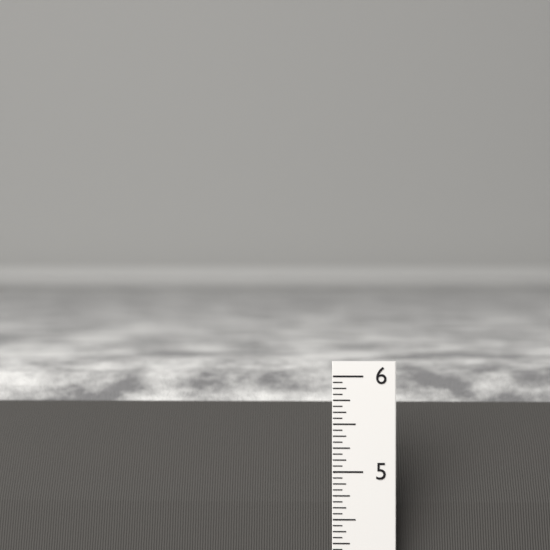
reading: 5.9375 in
